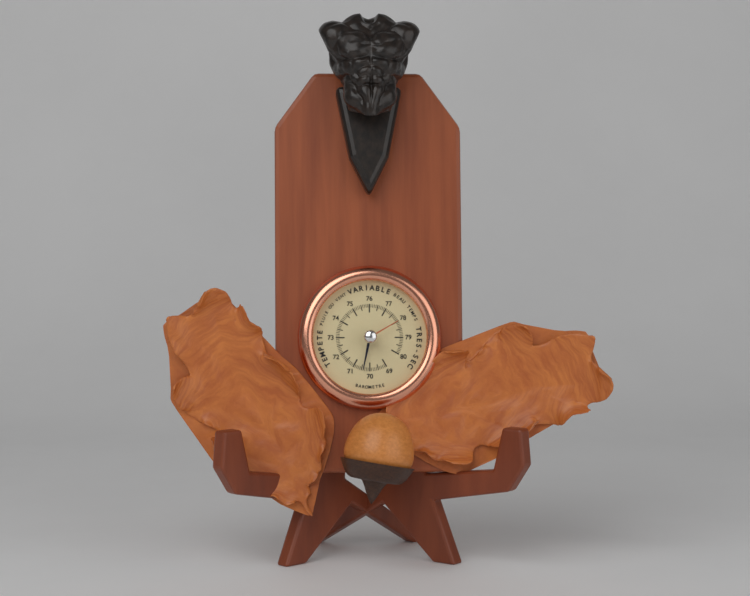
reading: 70.4 (no unit)
